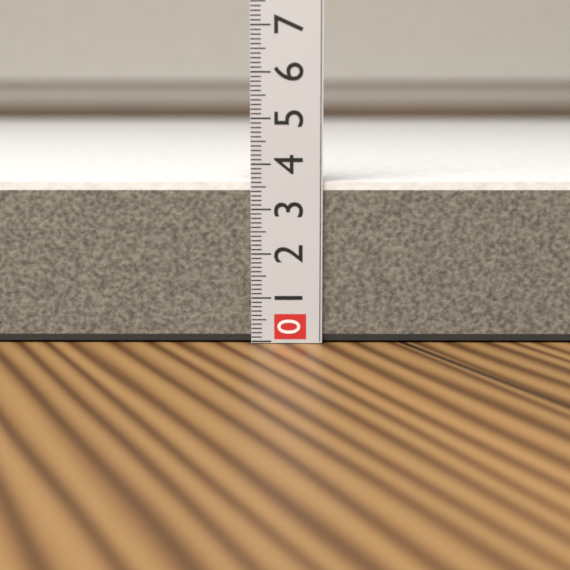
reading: 3.6 (no unit)
